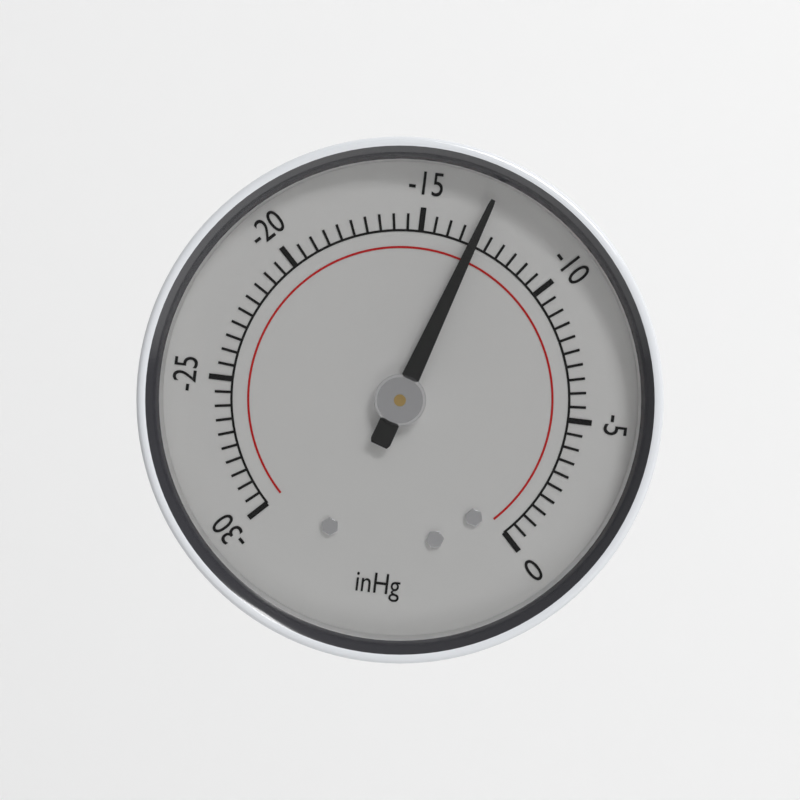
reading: -13.0 inHg
